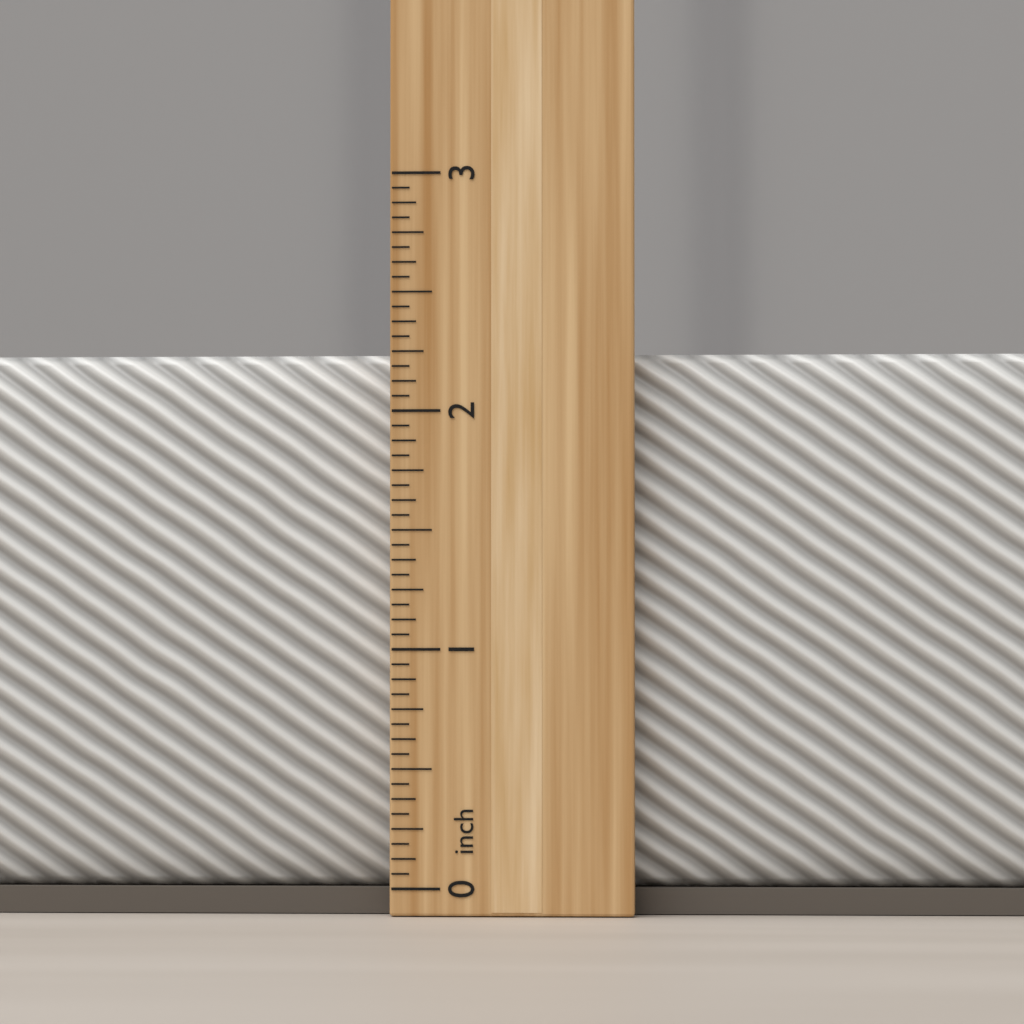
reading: 2.2500 inch
